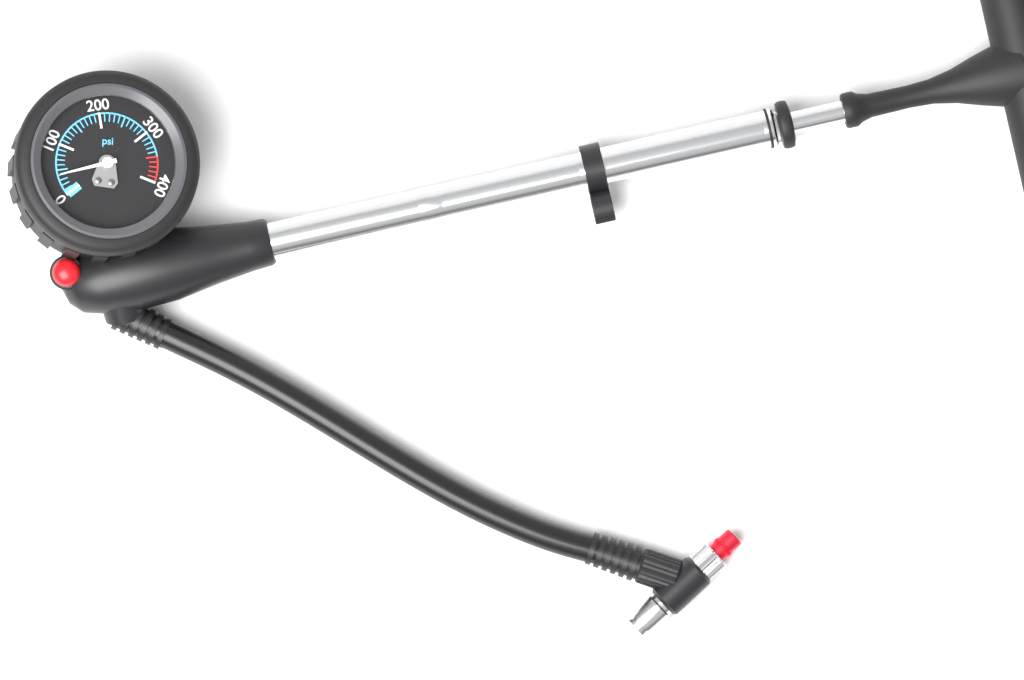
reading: 40 psi
